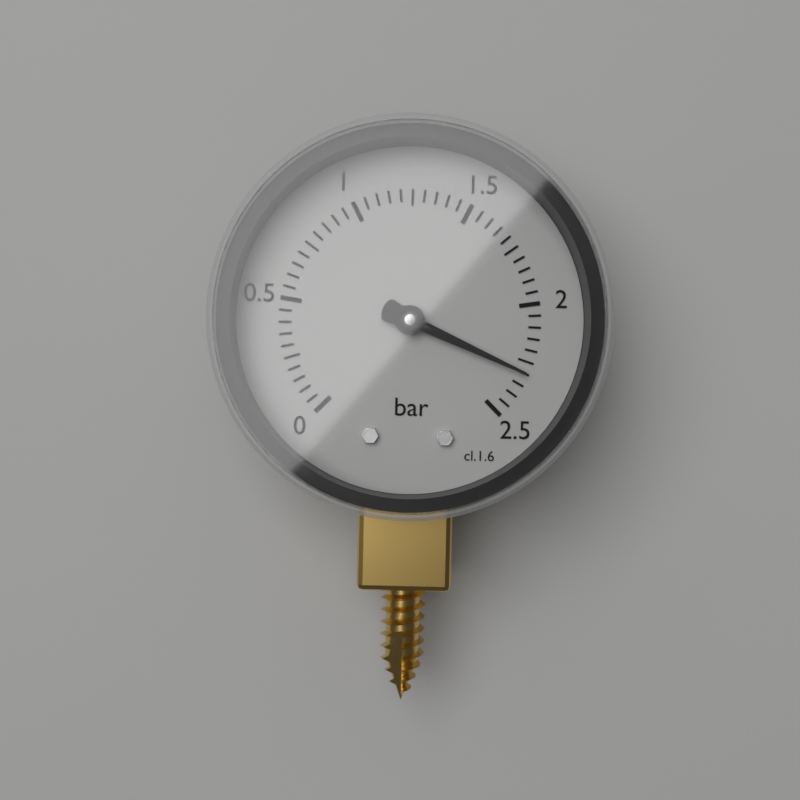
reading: 2.30 bar
